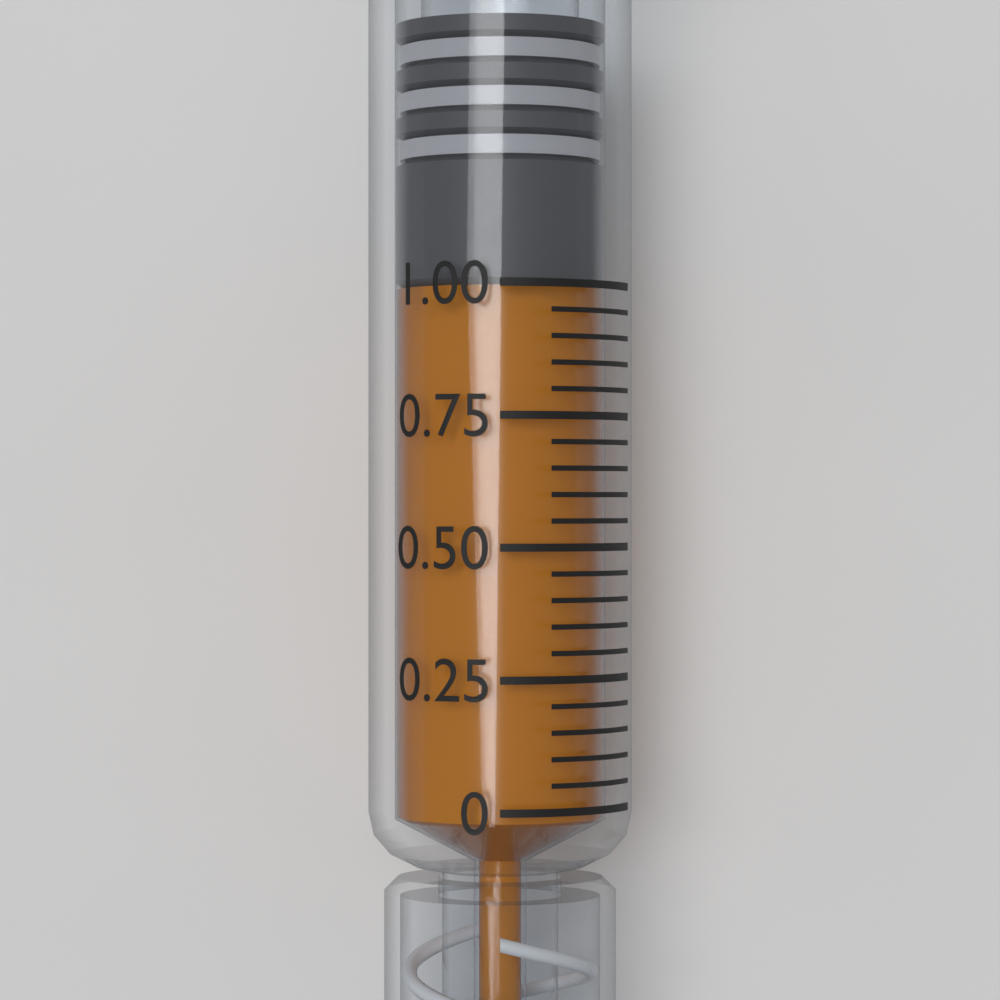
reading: 1.00 (no unit)
